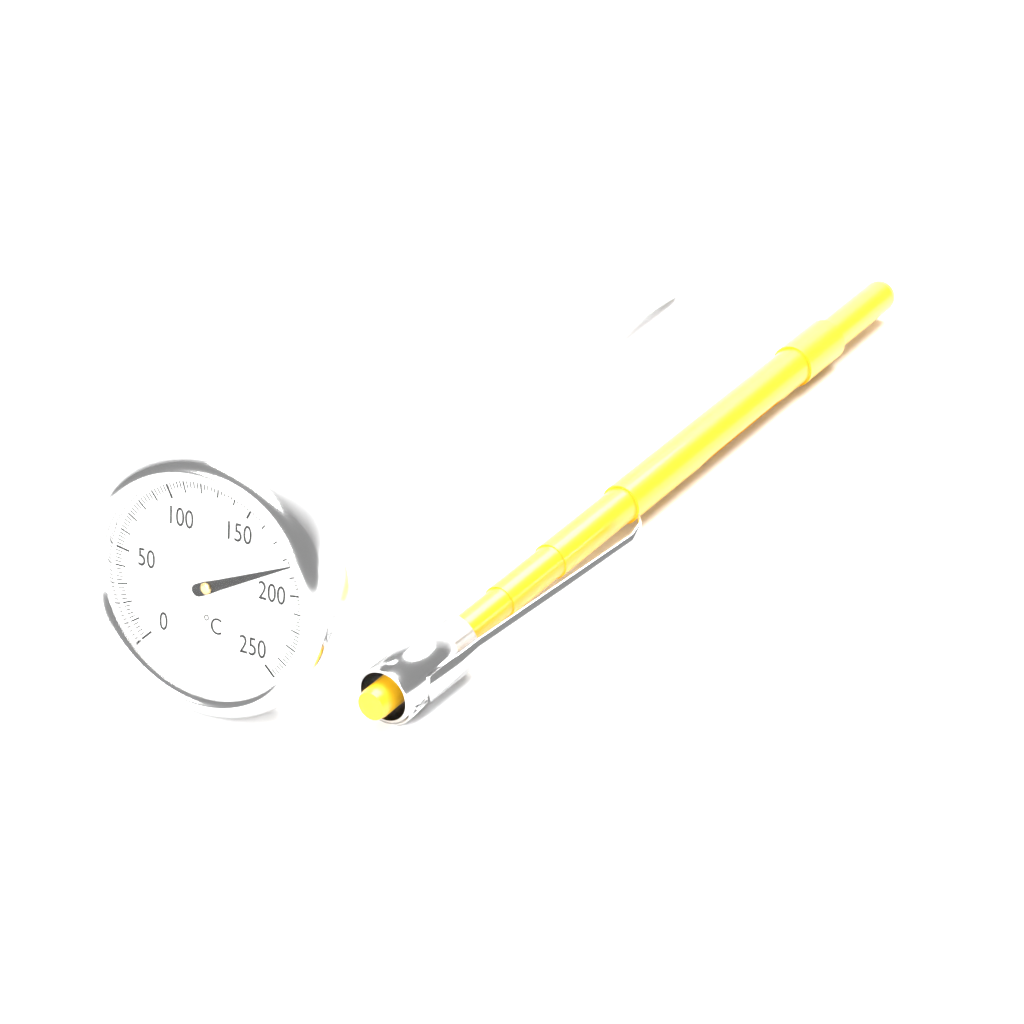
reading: 184 °C
